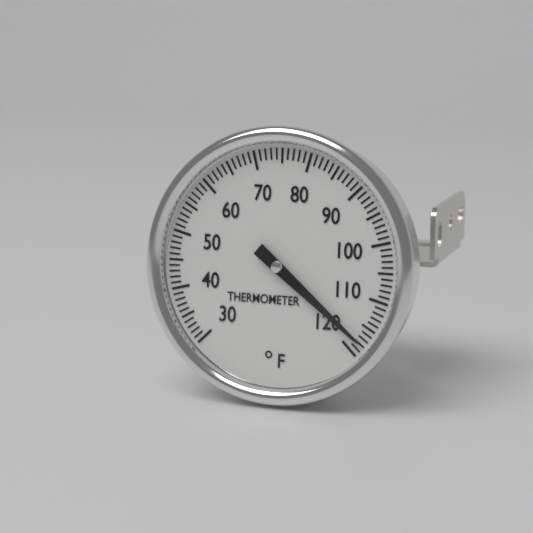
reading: 118 °F
